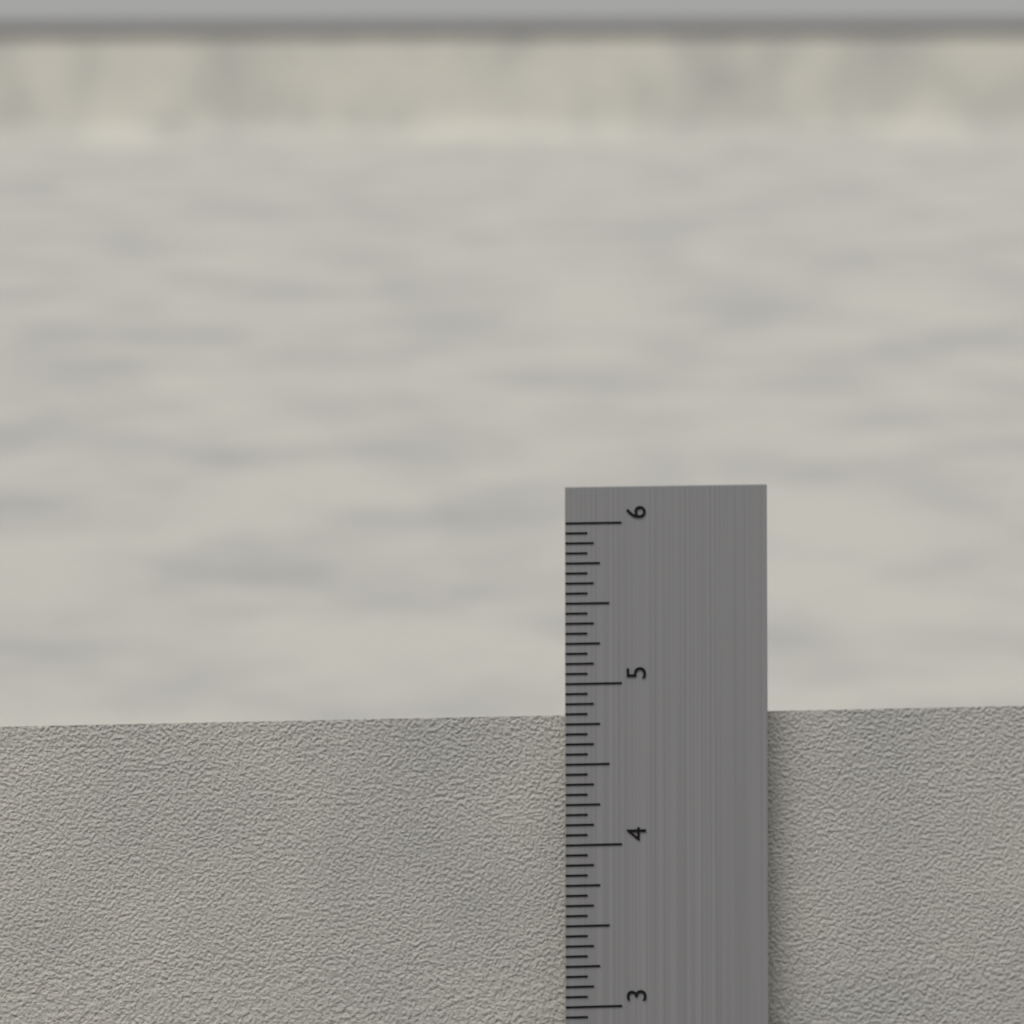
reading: 4.7500 in
